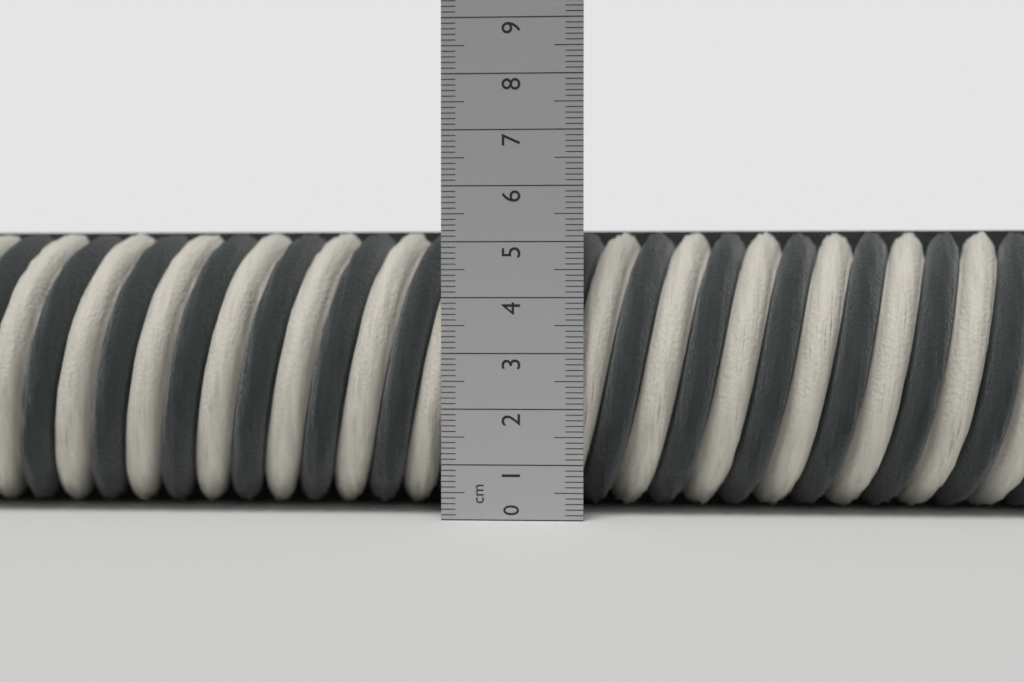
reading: 5.3 cm
